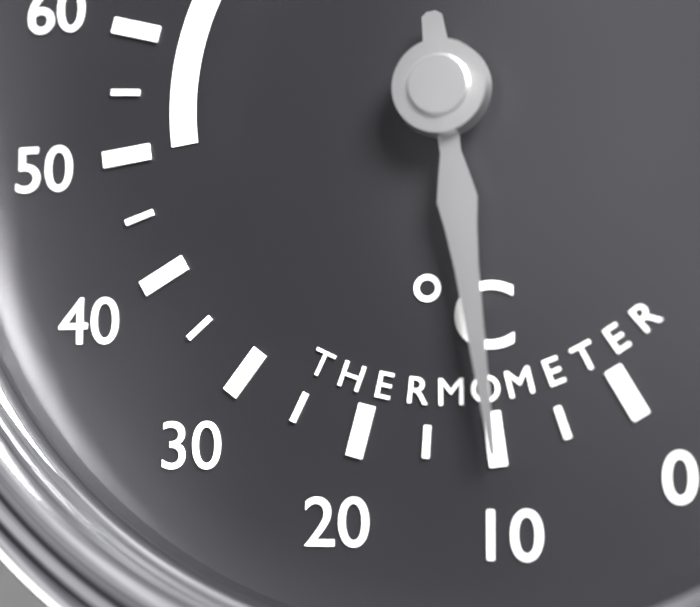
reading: 10 °C
